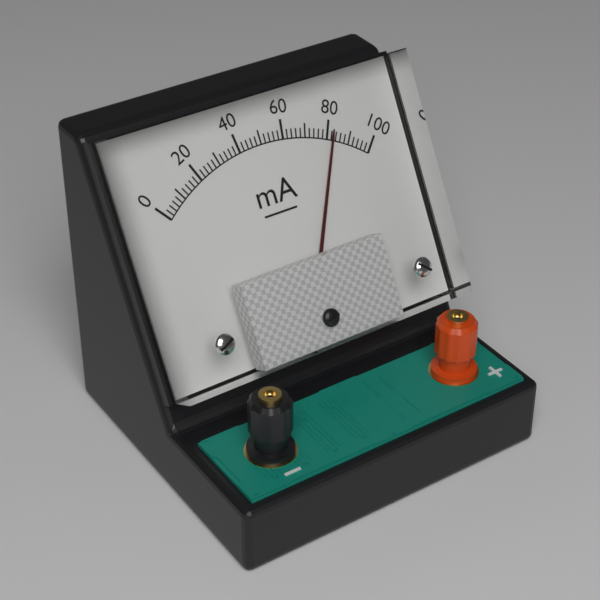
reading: 82 mA
